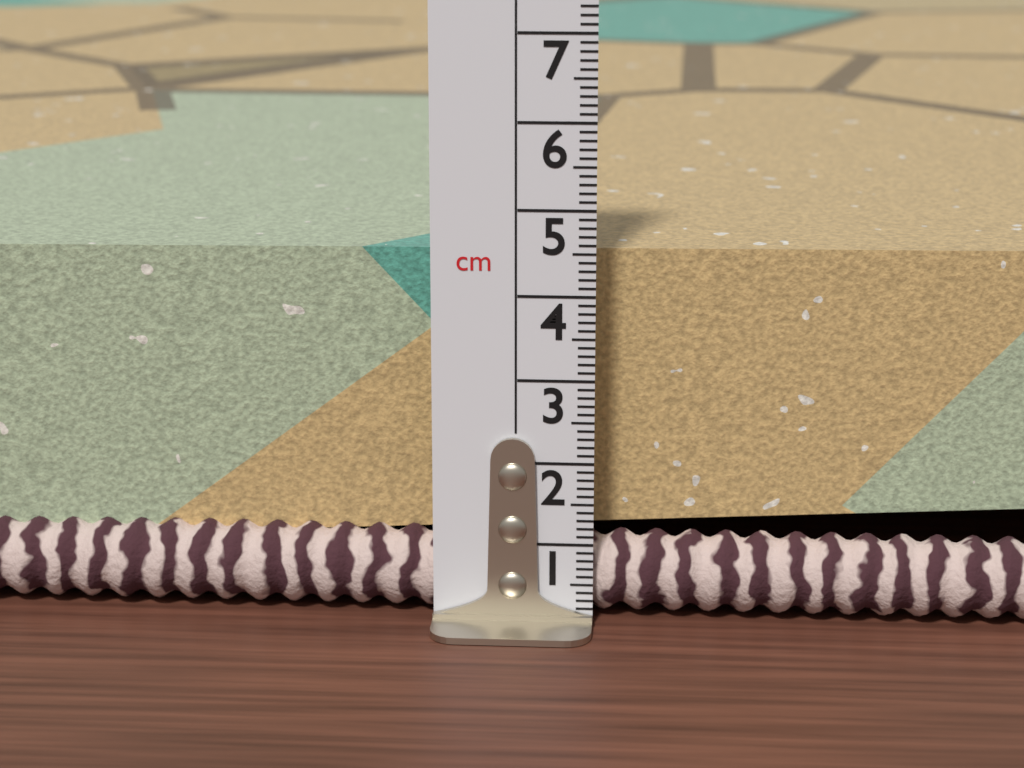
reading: 4.4 cm
